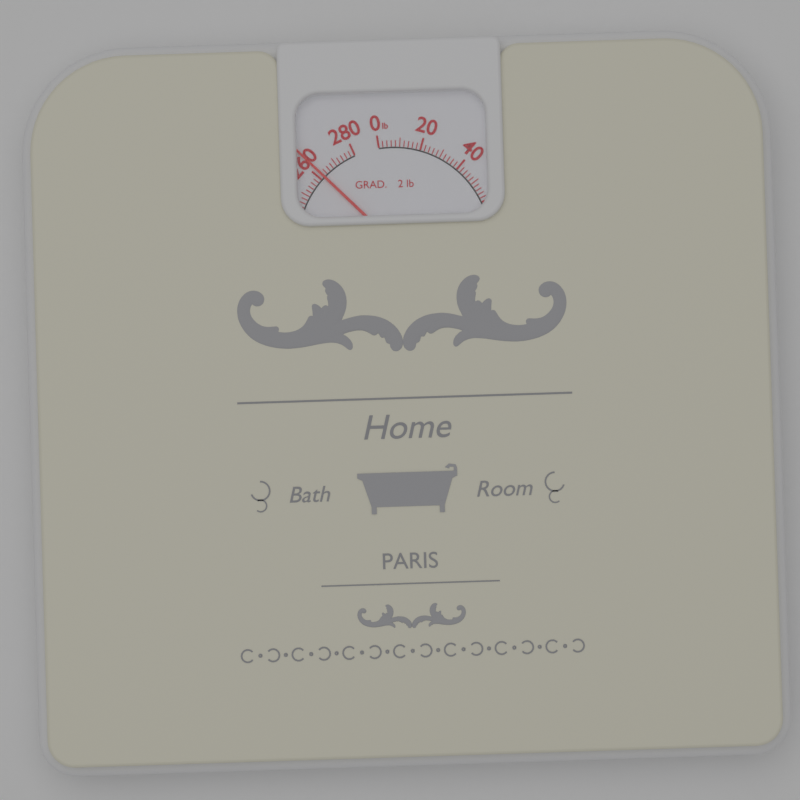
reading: 262 lb
